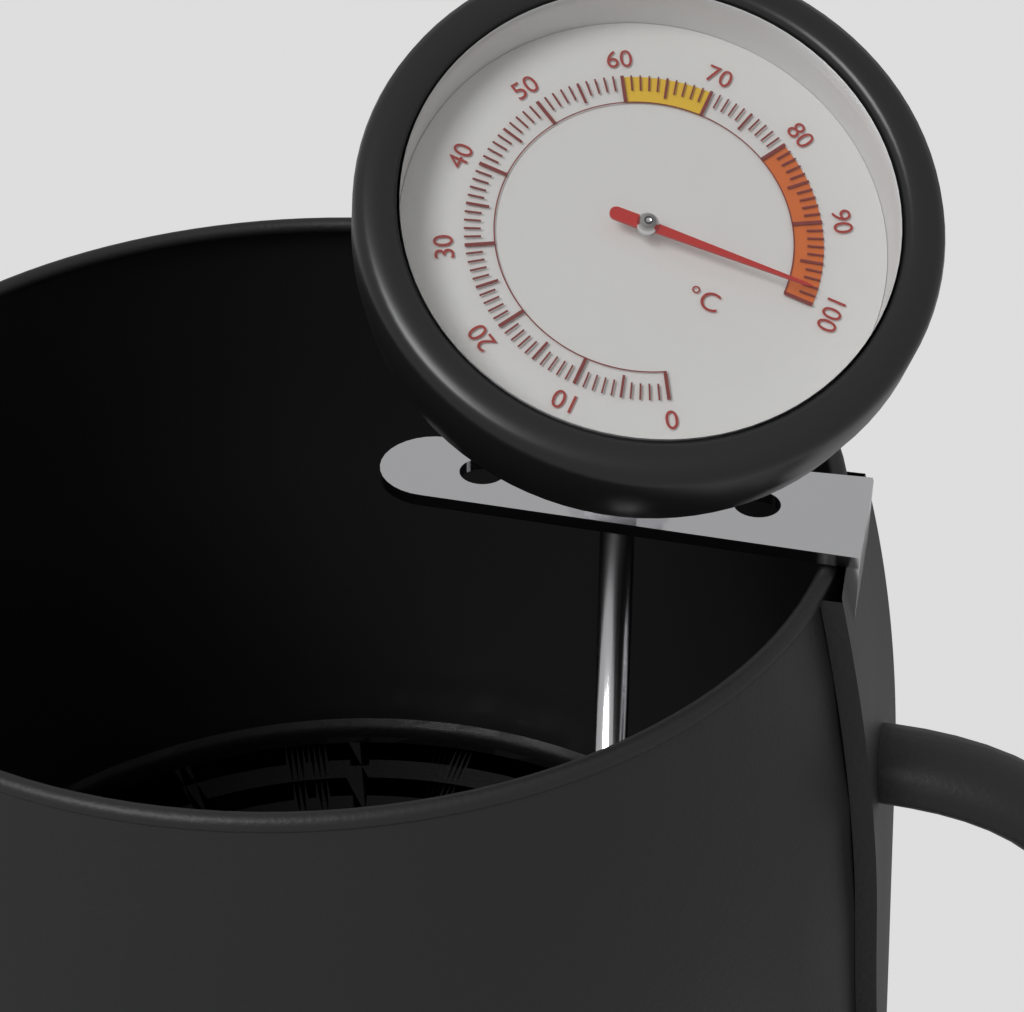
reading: 99 °C
